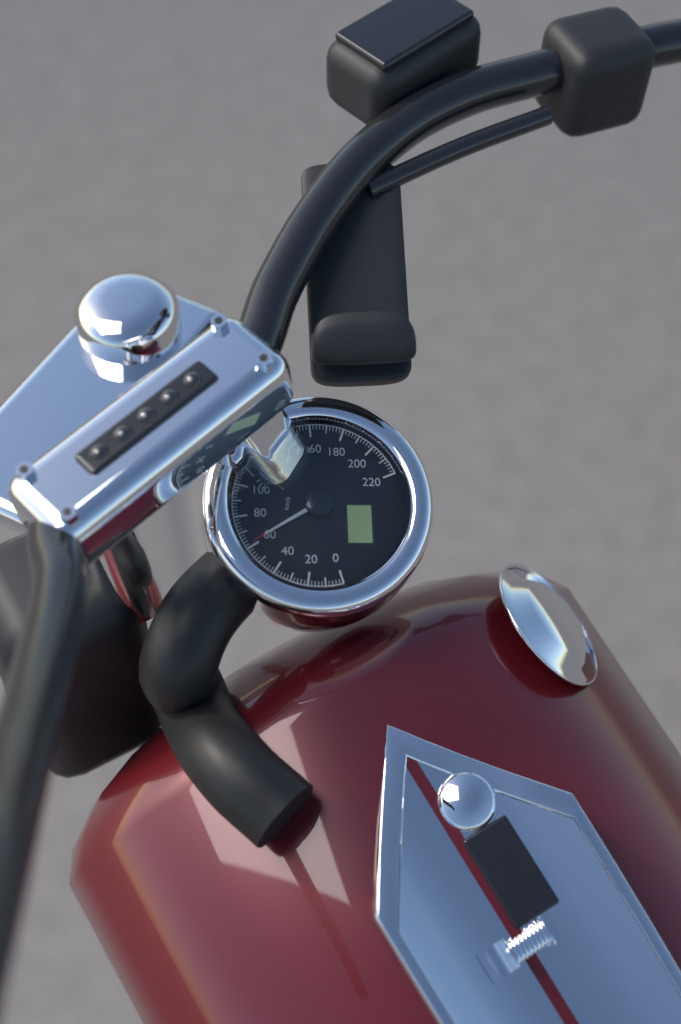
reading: 62 km/h
